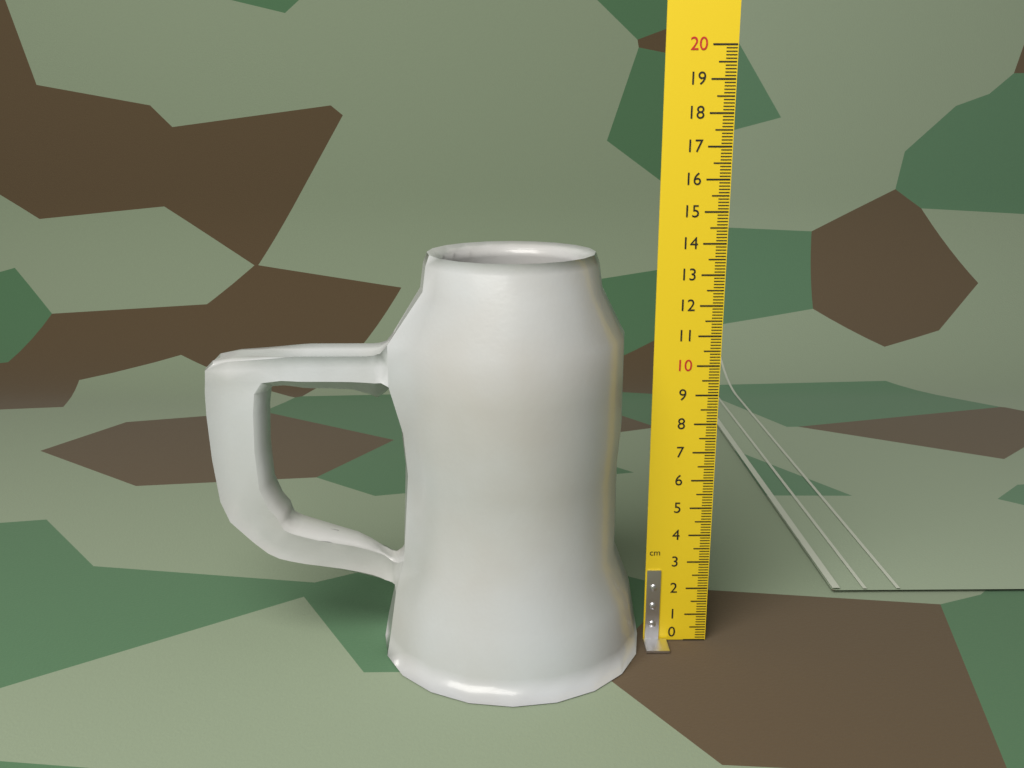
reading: 13.7 cm
